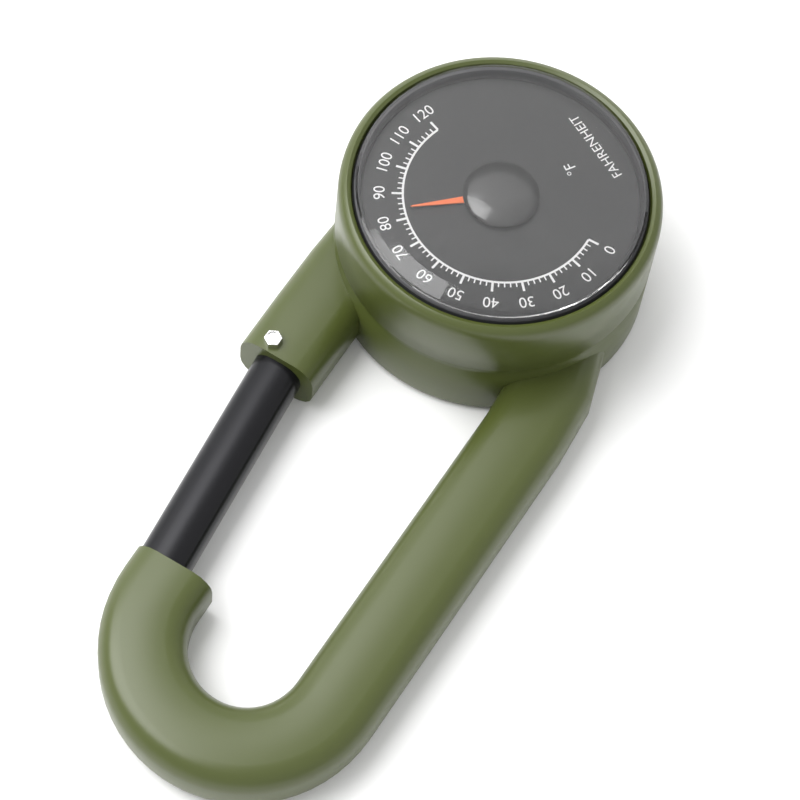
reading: 84 °F
